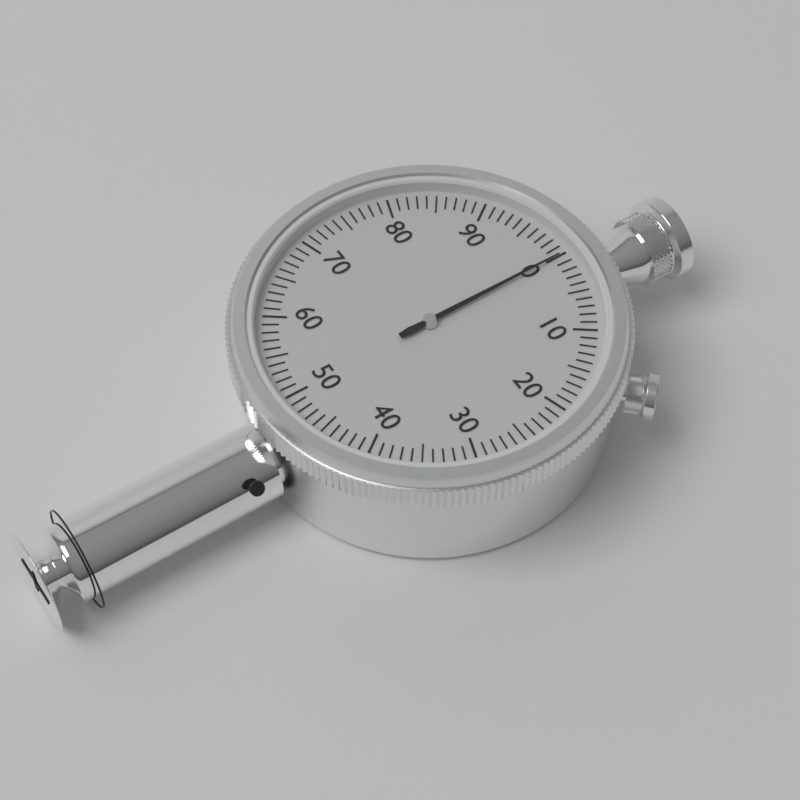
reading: 0 (no unit)
